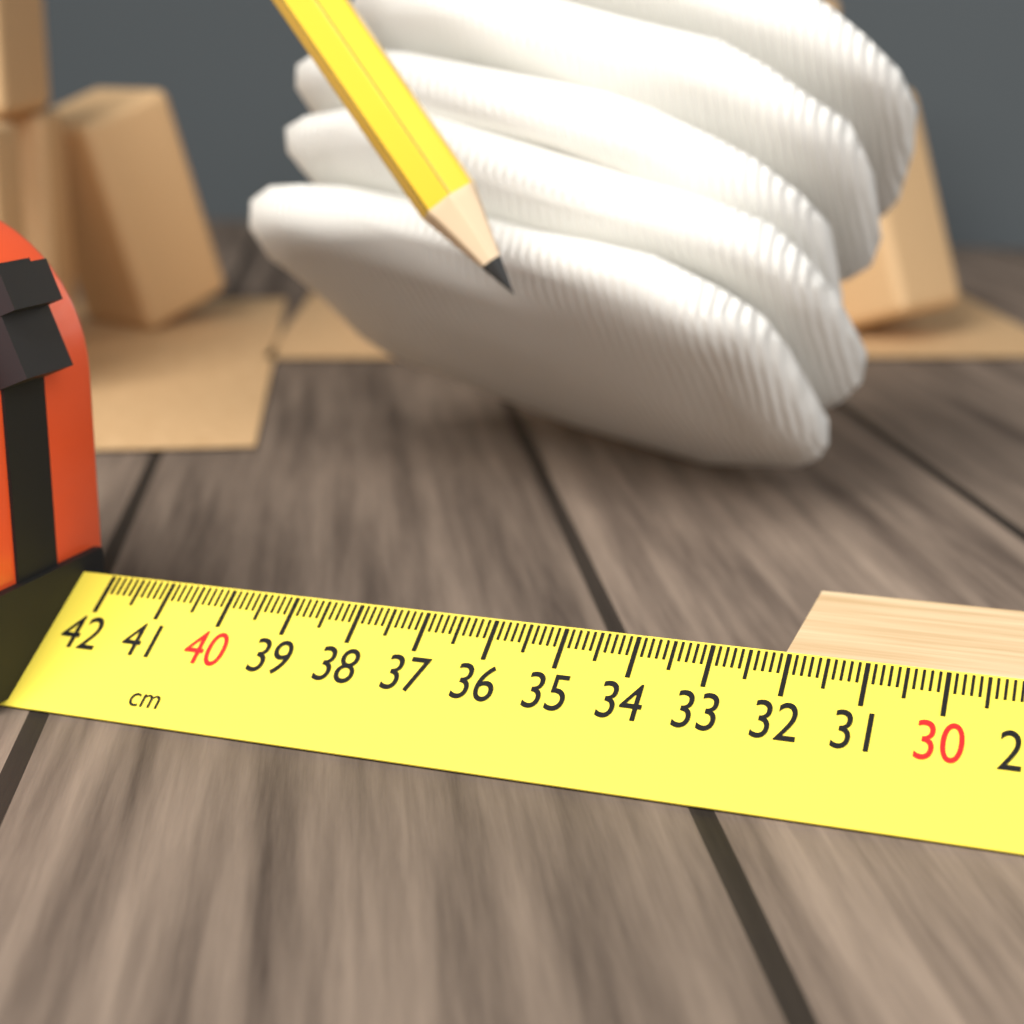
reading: 32.1 cm
